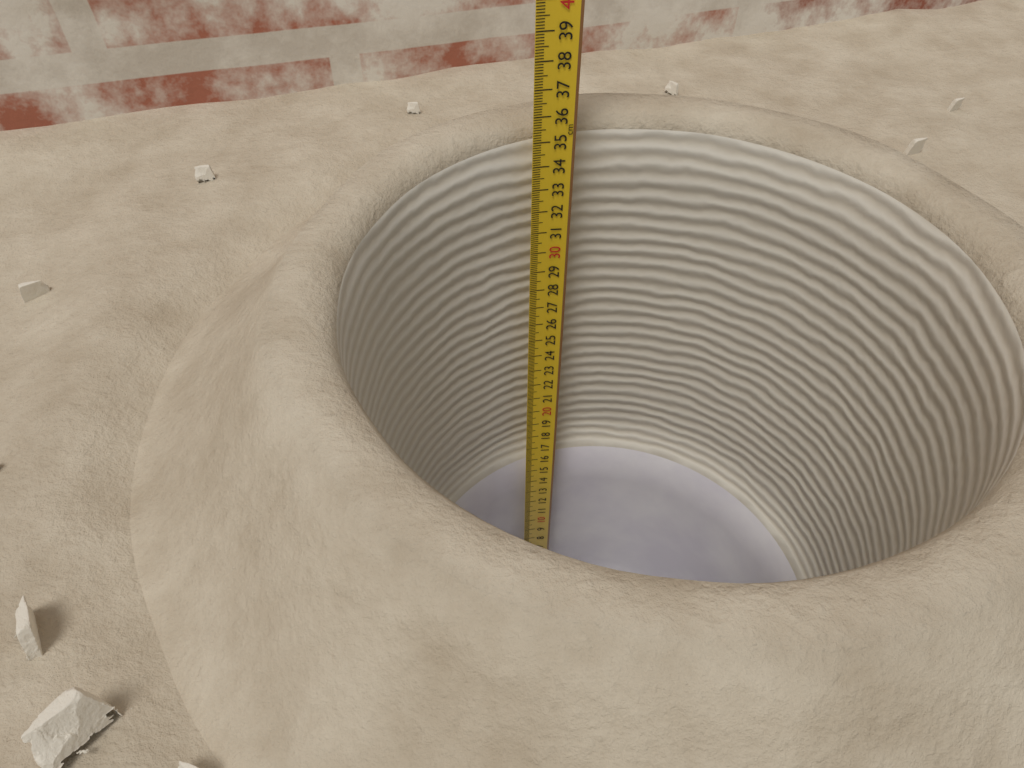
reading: 35.3 cm
